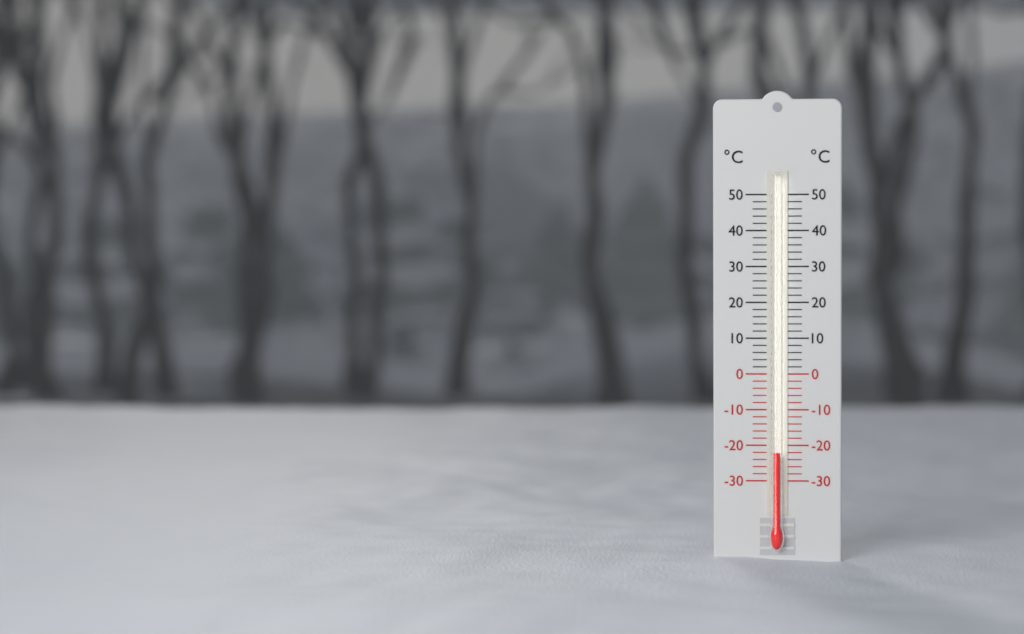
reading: -22 °C
